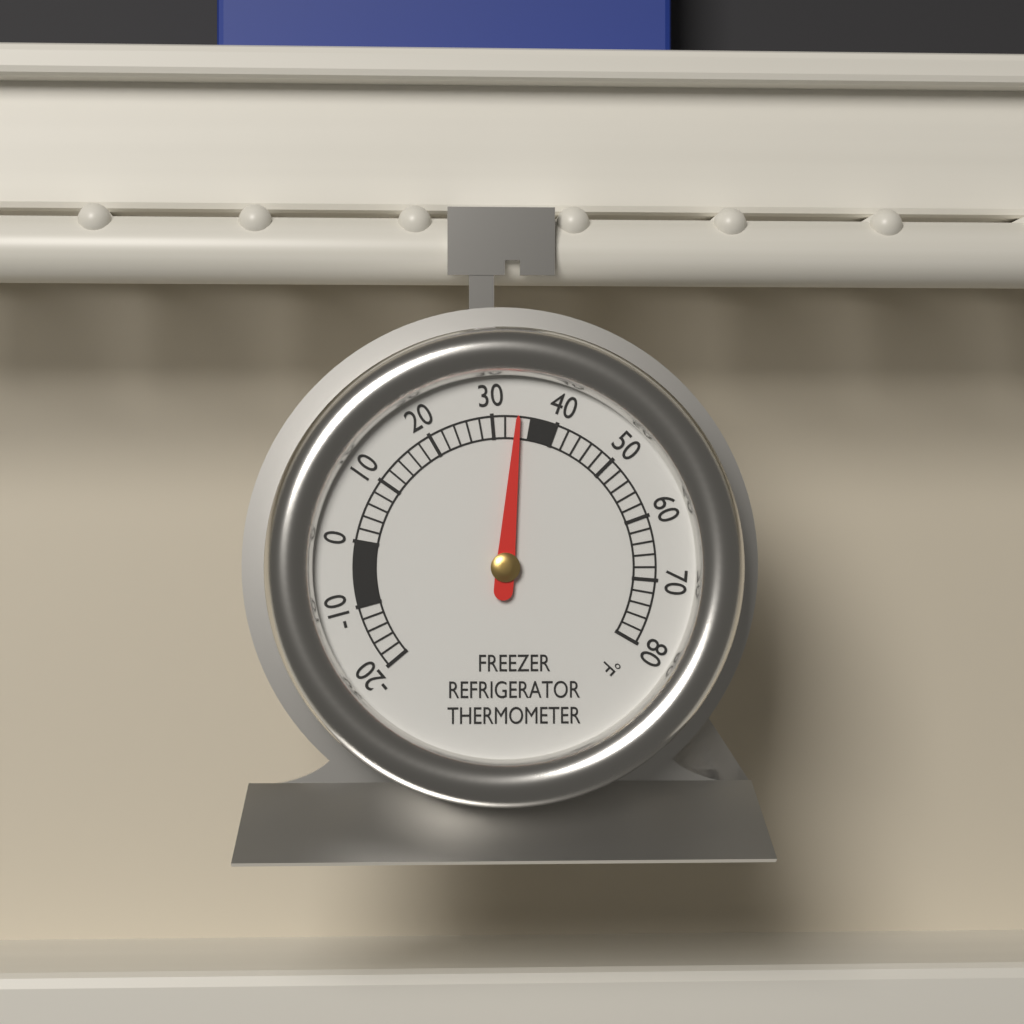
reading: 34 °F
